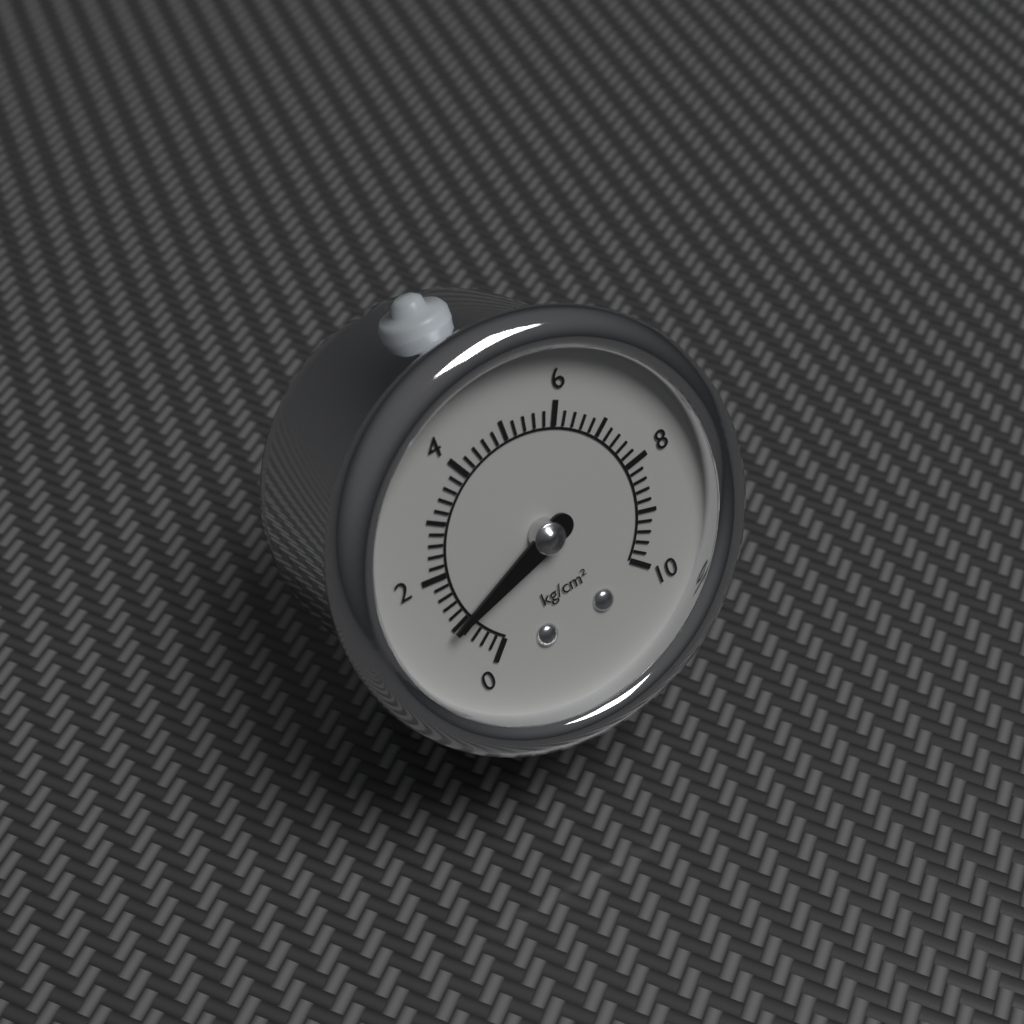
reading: 1.0 kg/cm²
